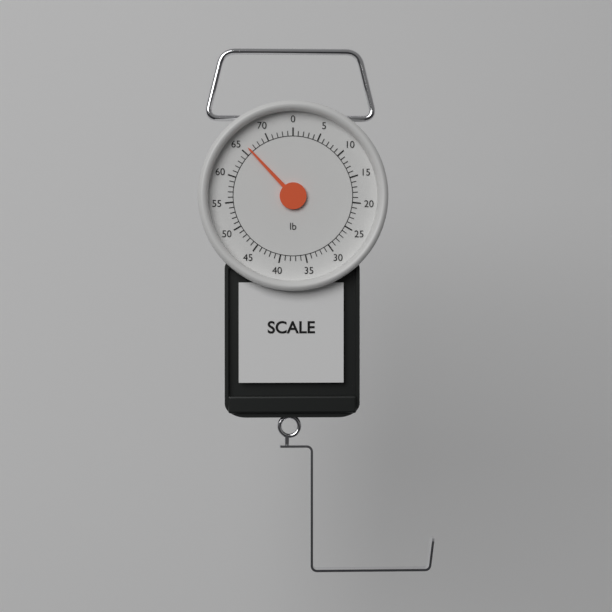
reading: 66 lb
